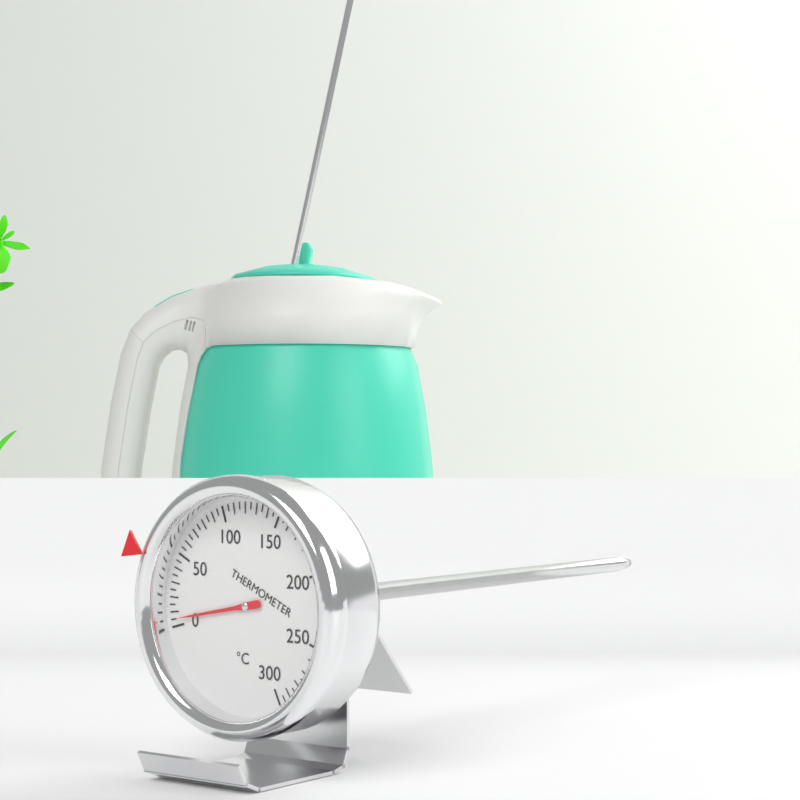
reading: 5 °C
